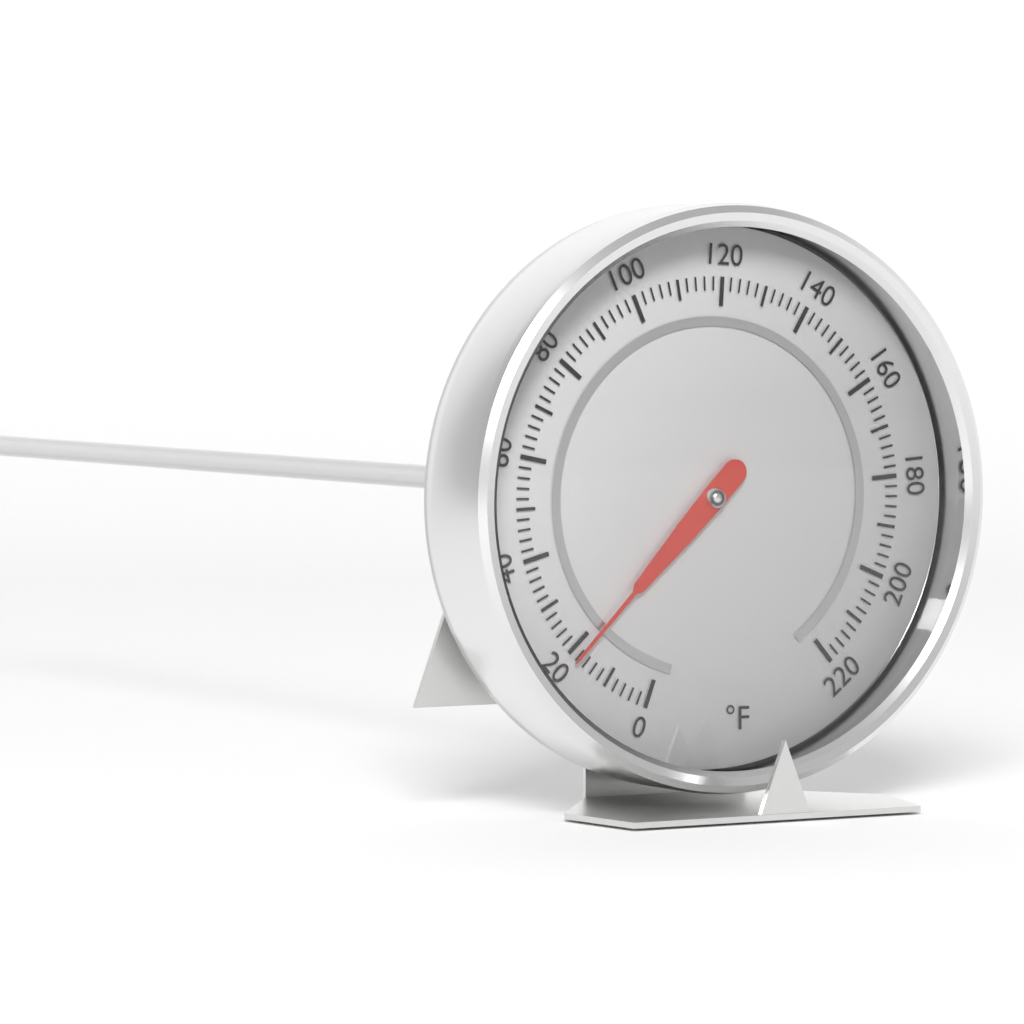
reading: 18 °F
